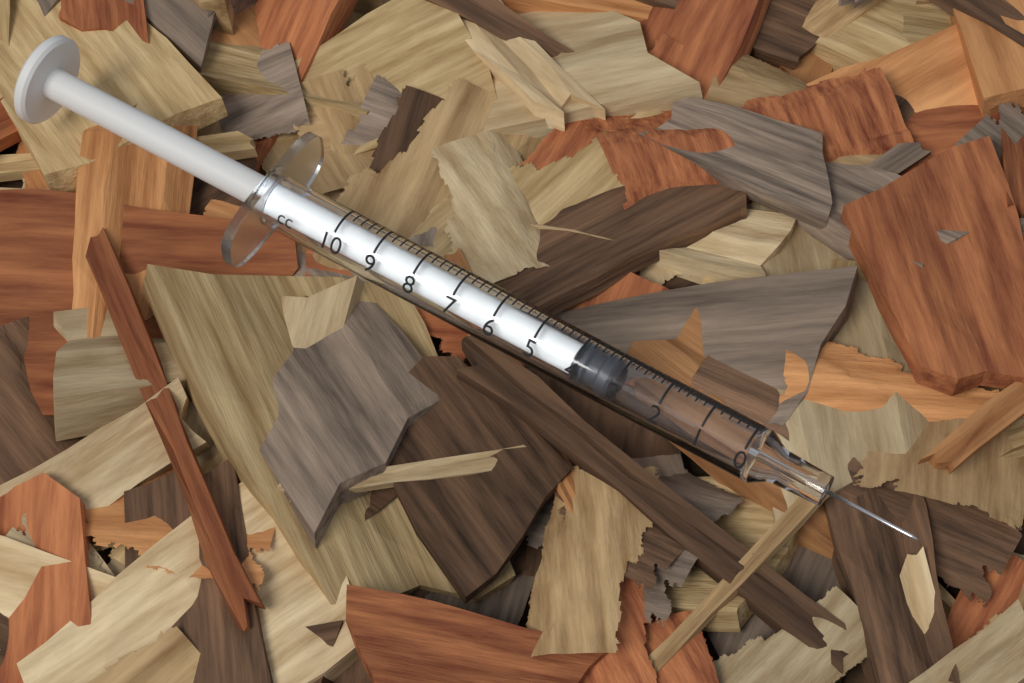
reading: 3.2 cc
